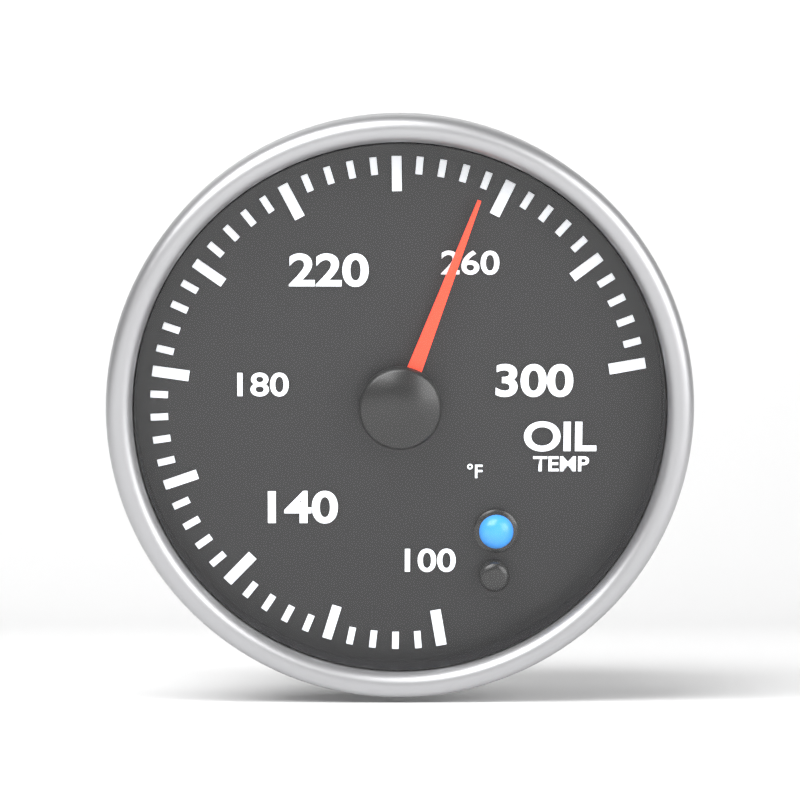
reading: 256 °F
